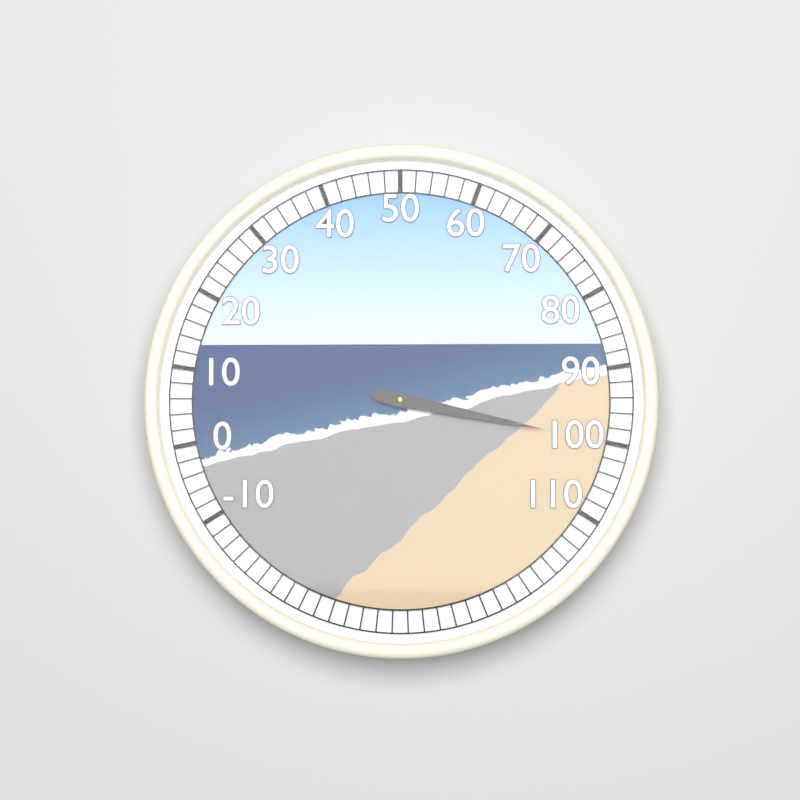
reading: 100 (no unit)
